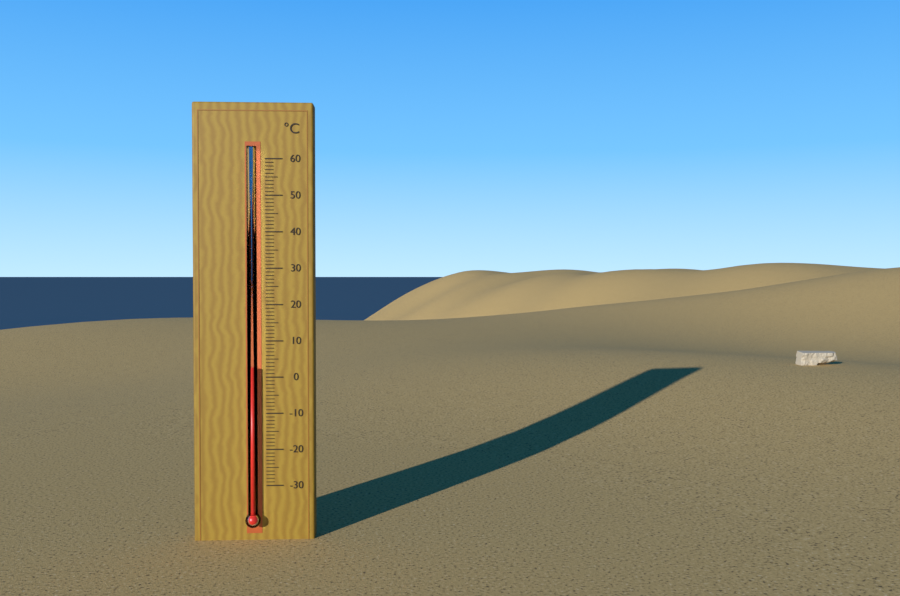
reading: 3 °C
